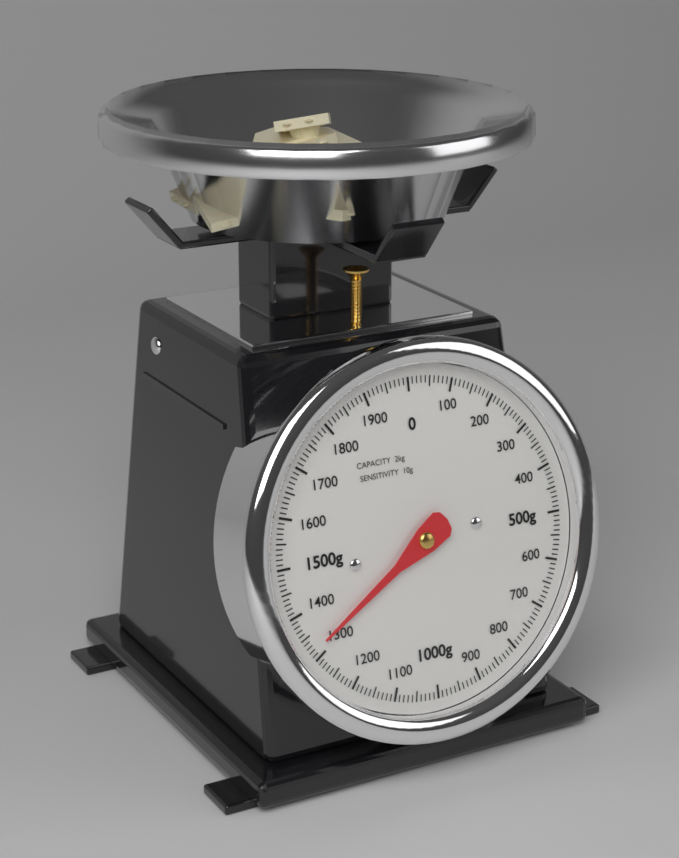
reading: 1320 g
